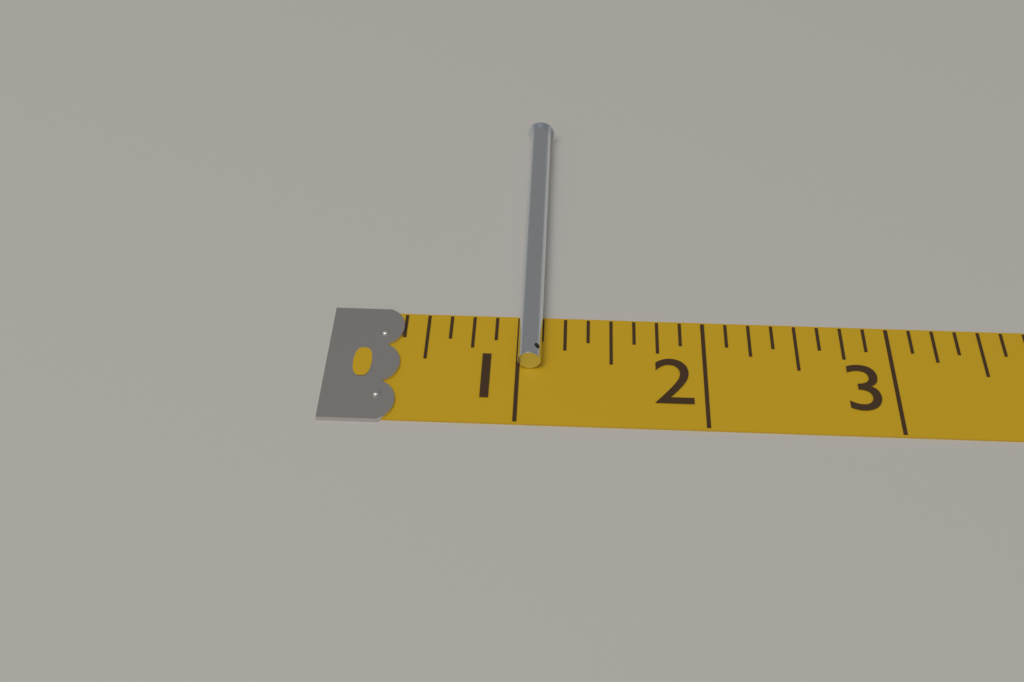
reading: 1.125 (no unit)
